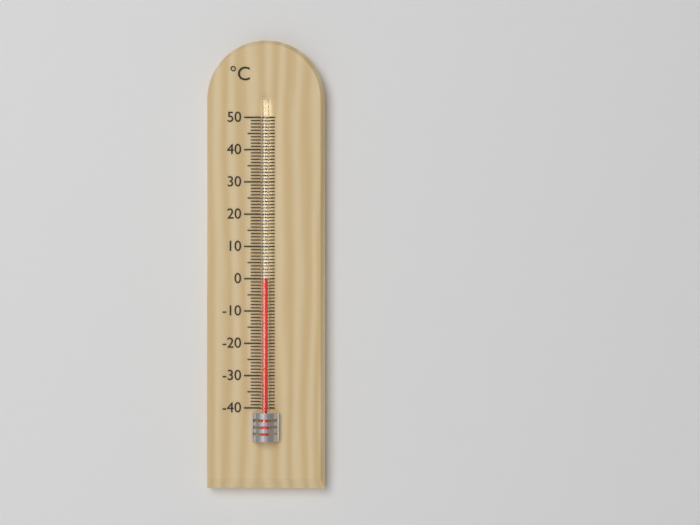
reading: 0 °C
